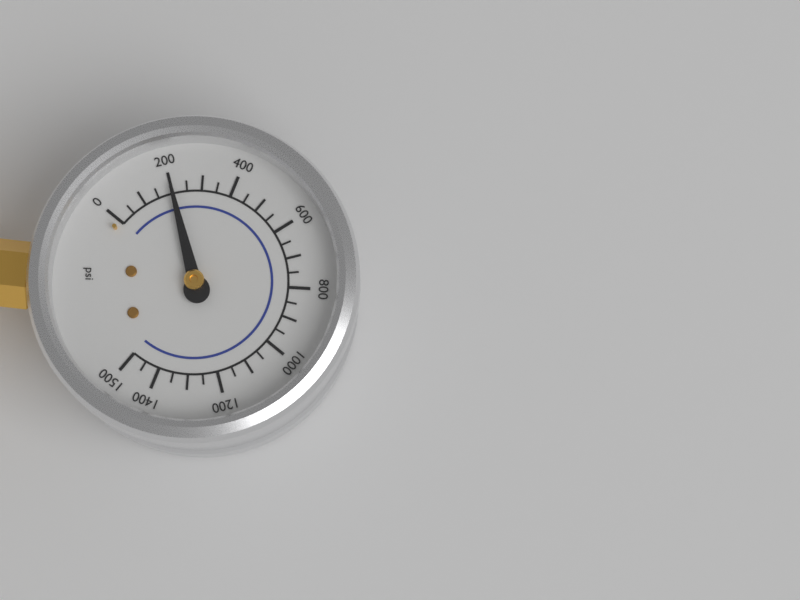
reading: 200 psi
